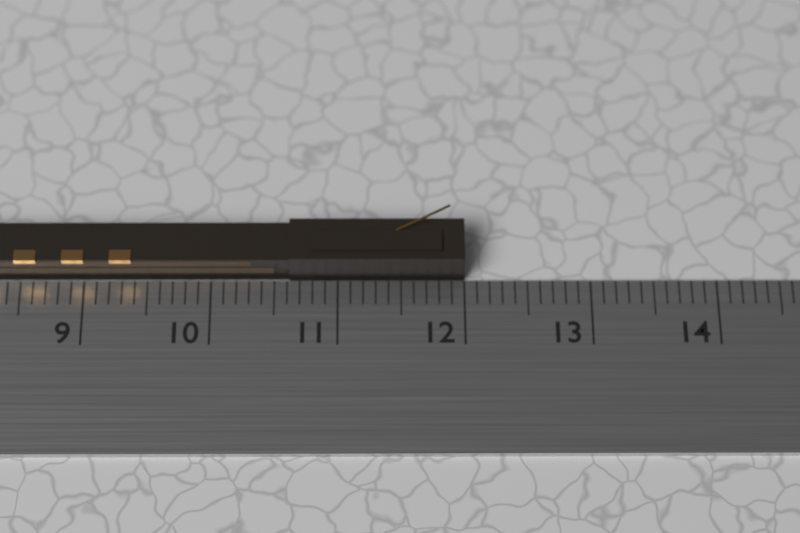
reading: 12.0 cm
